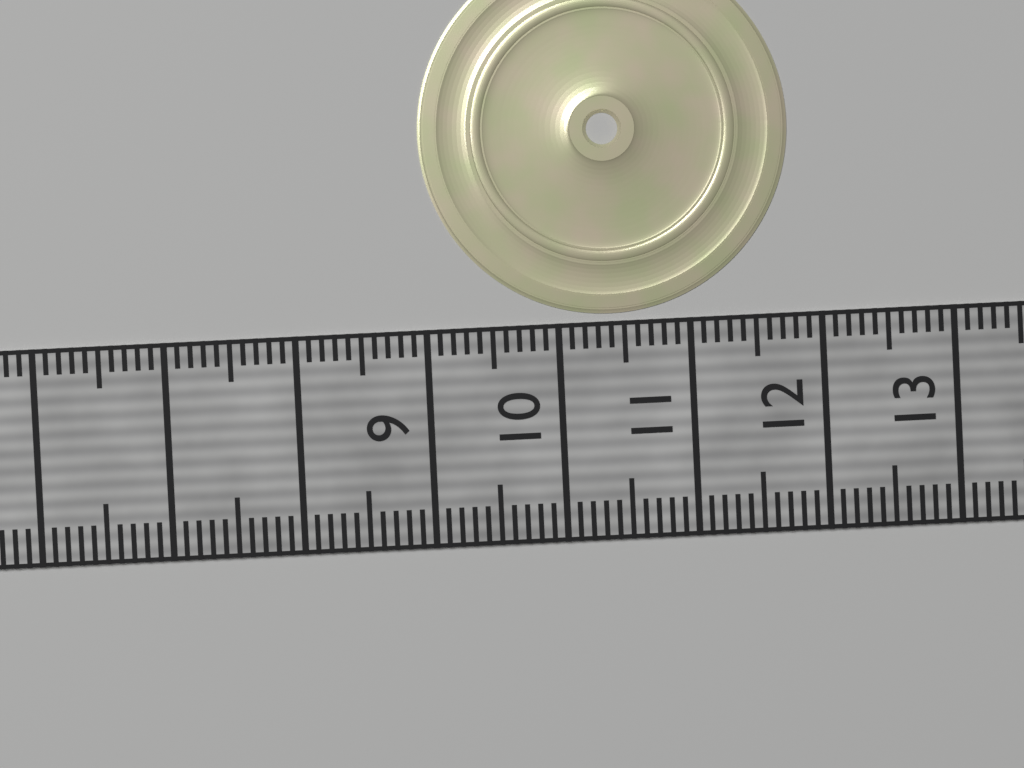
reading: 11.8 (no unit)
